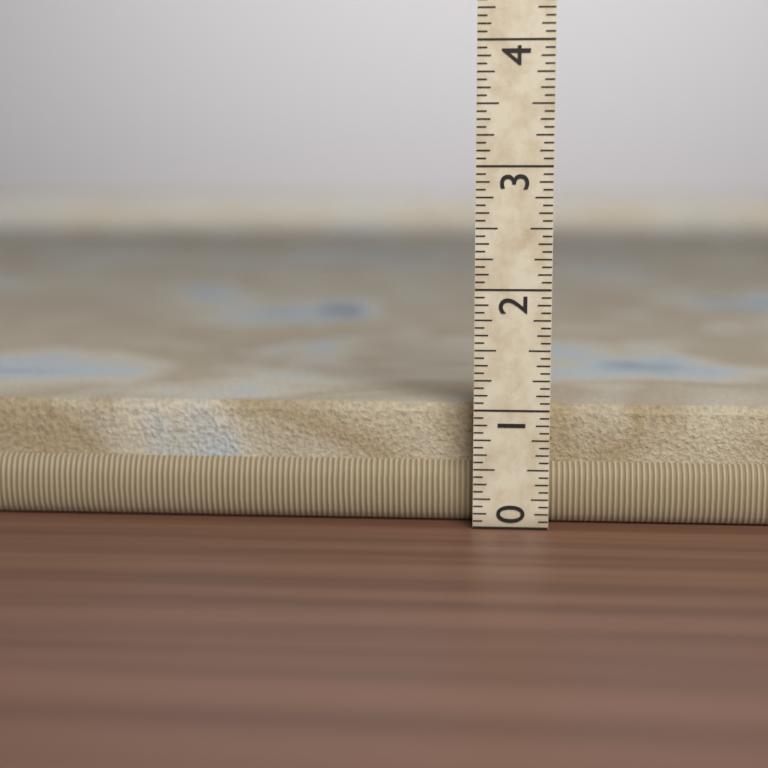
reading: 1.0000 (no unit)
